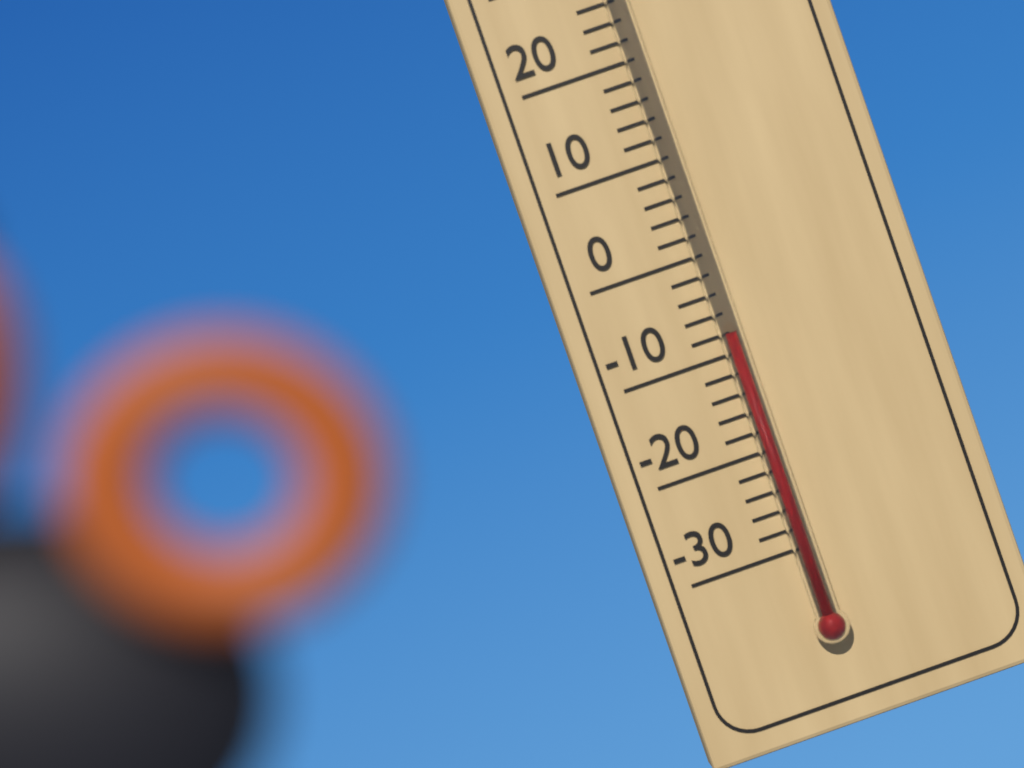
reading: -8 °C
